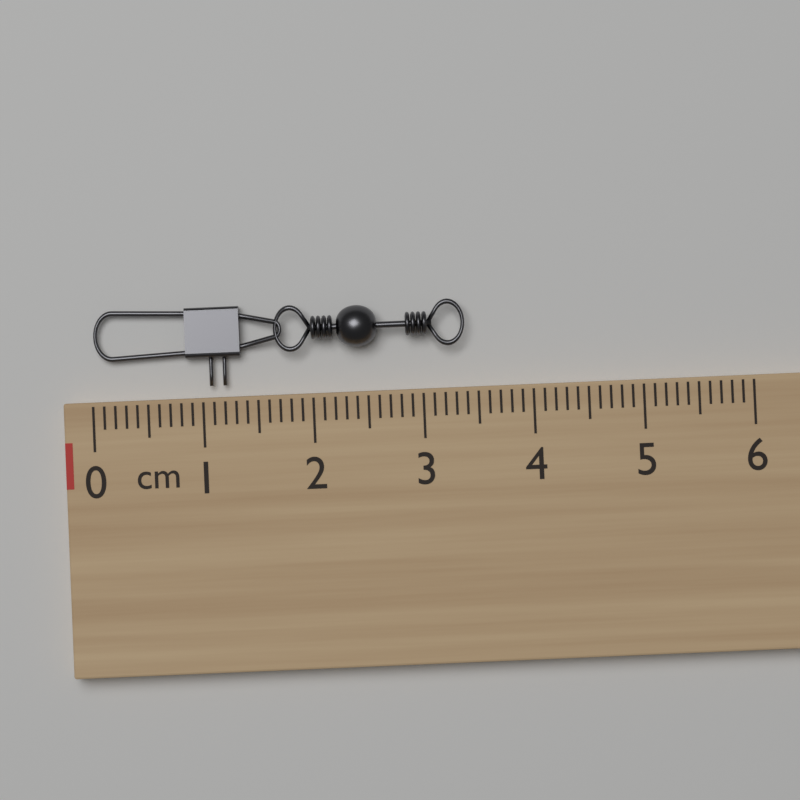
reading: 3.4 cm
